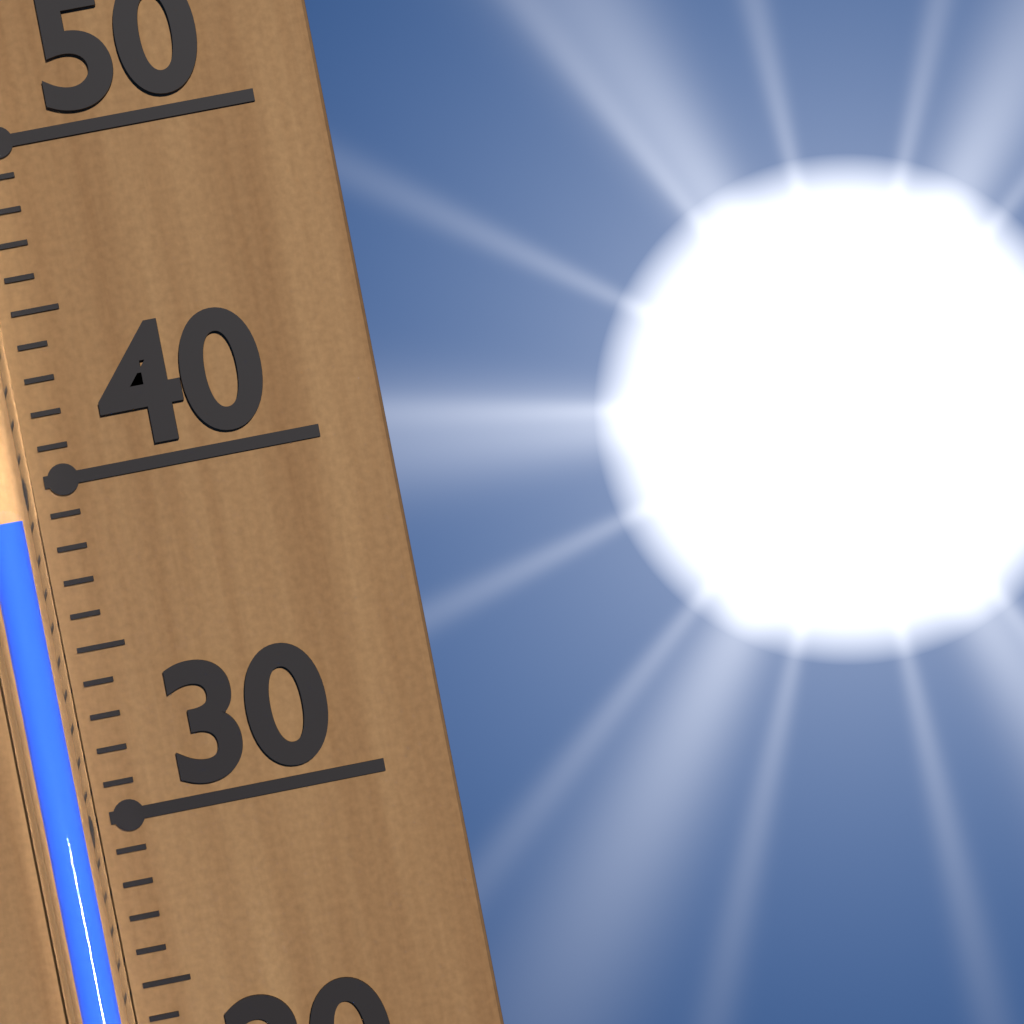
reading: 39 (no unit)
